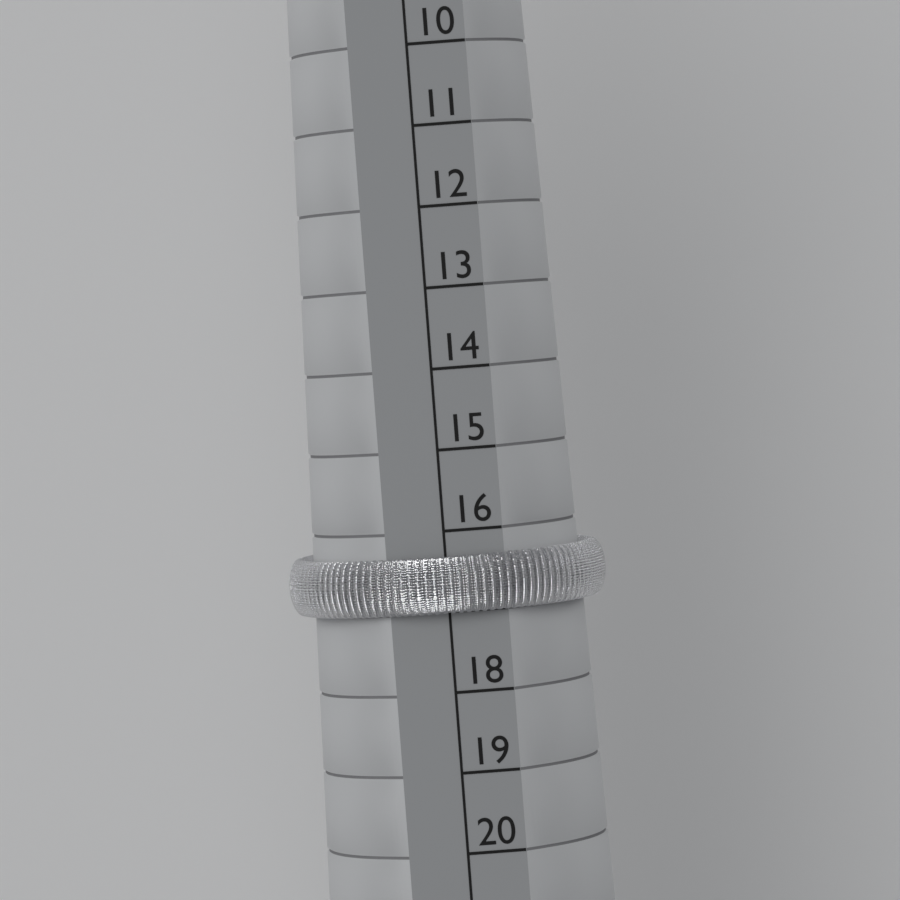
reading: 17 (no unit)
